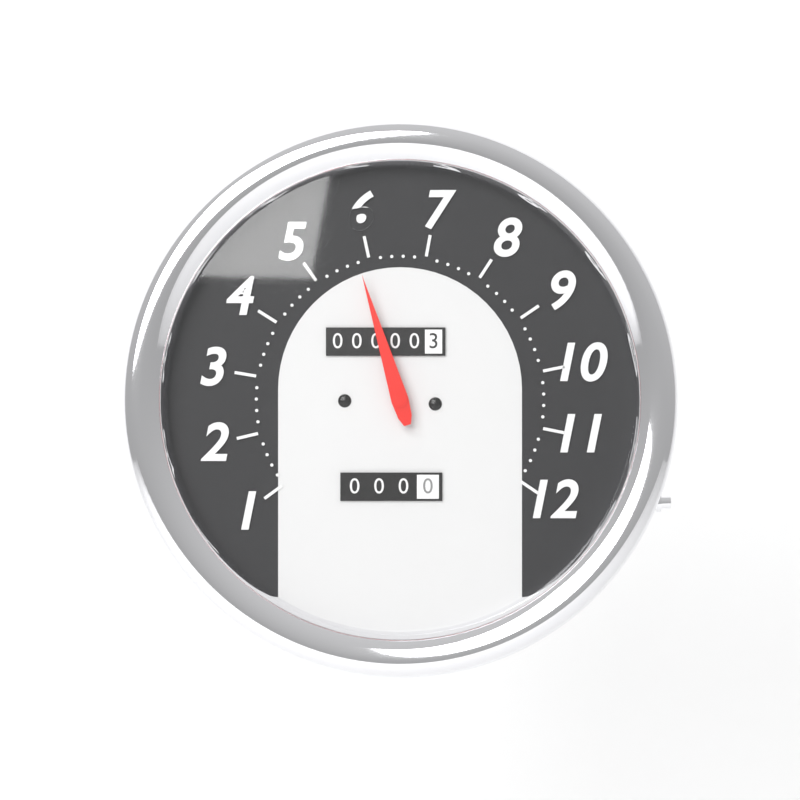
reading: 5.8 (no unit)
